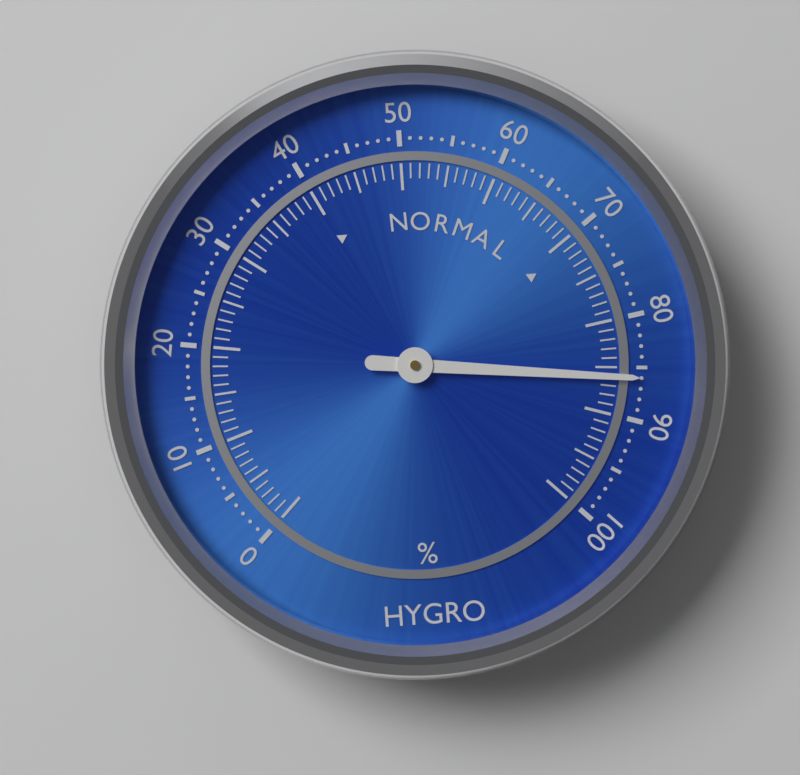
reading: 86 %
